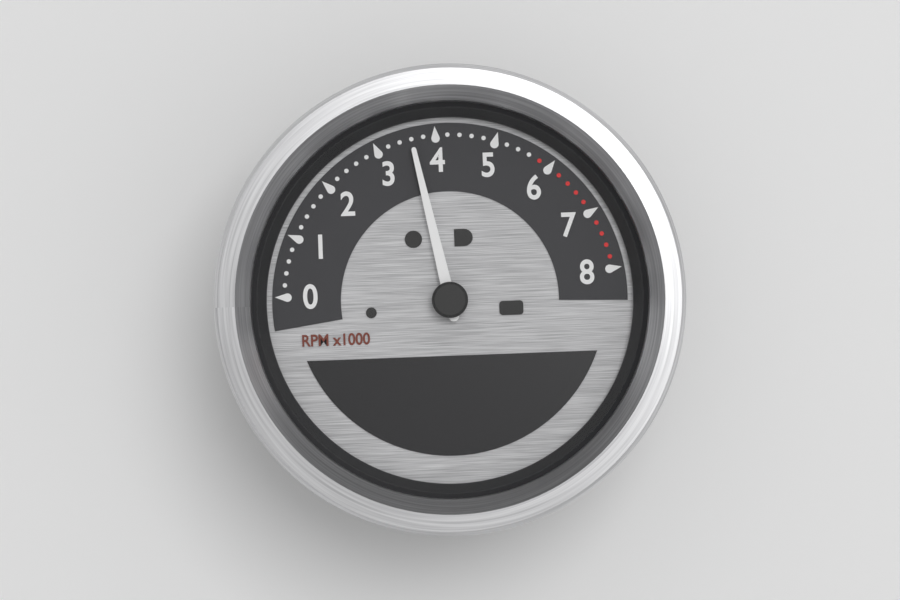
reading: 3600 RPM
